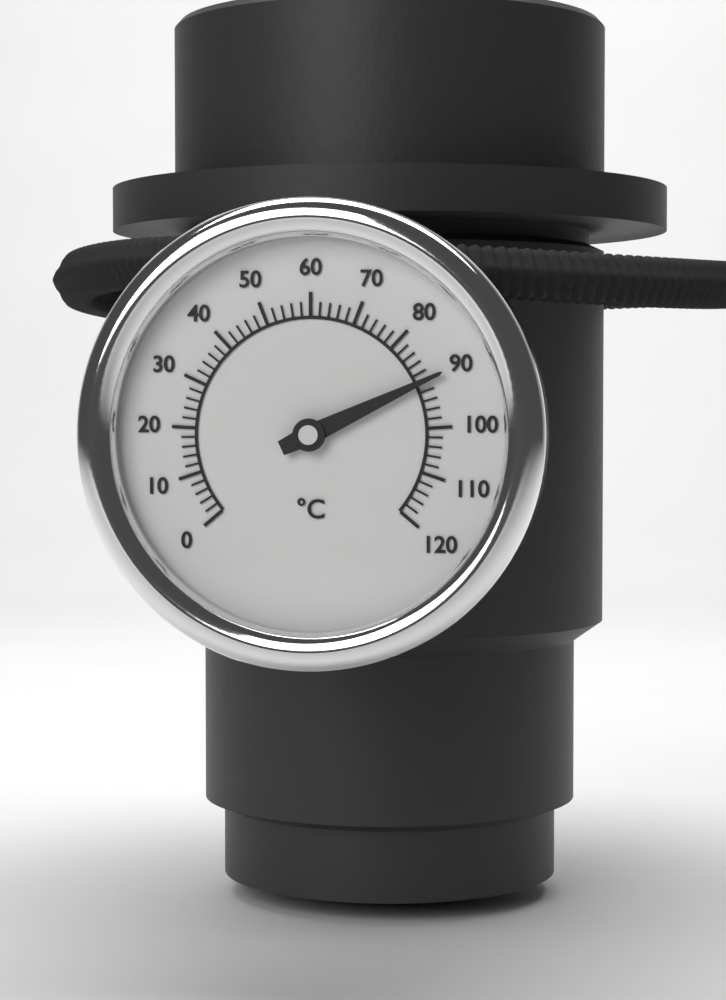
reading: 90 °C
